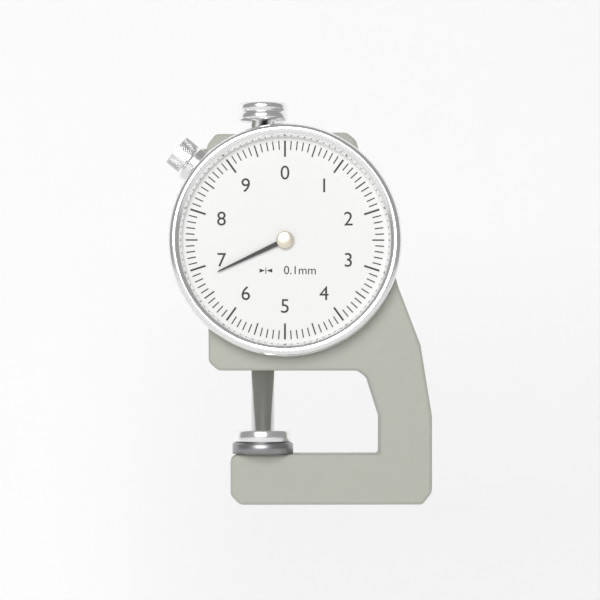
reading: 6.8 mm
